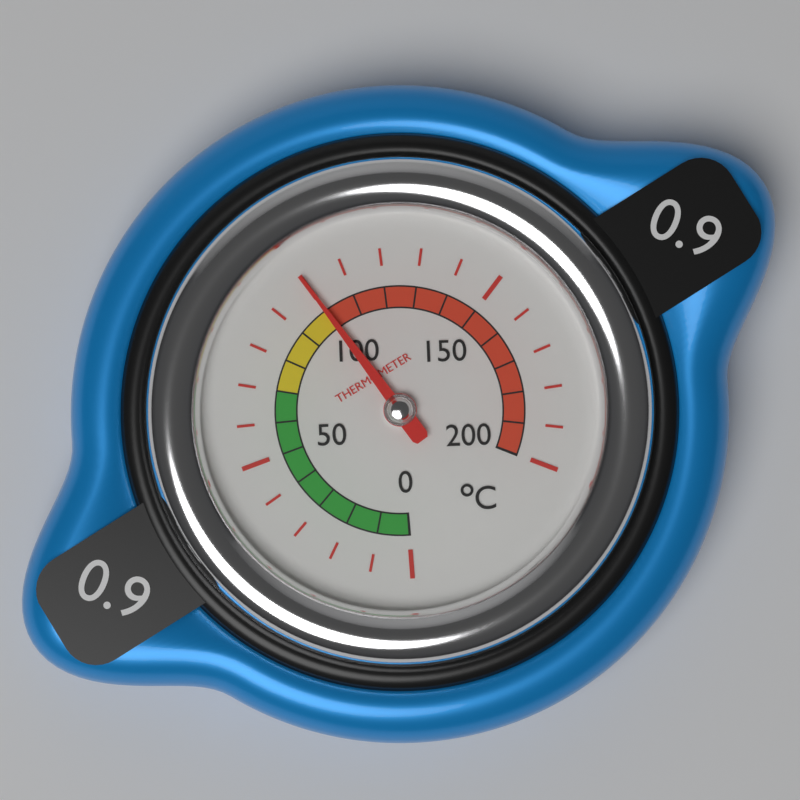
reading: 100 °C
